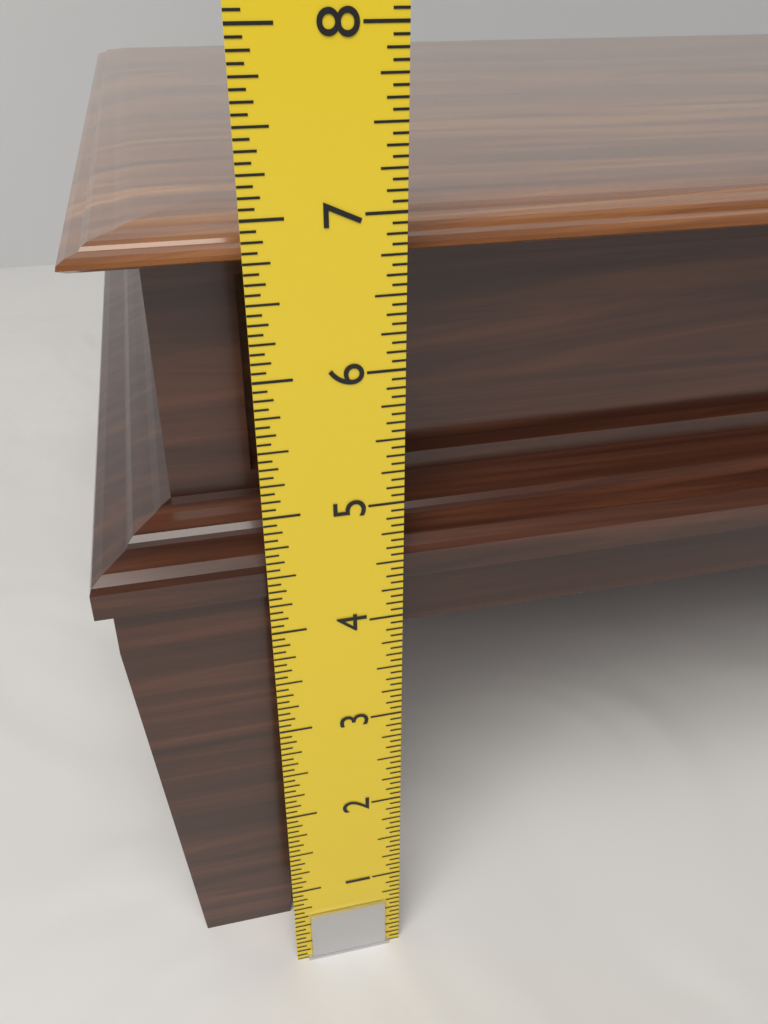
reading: 6.8750 in
